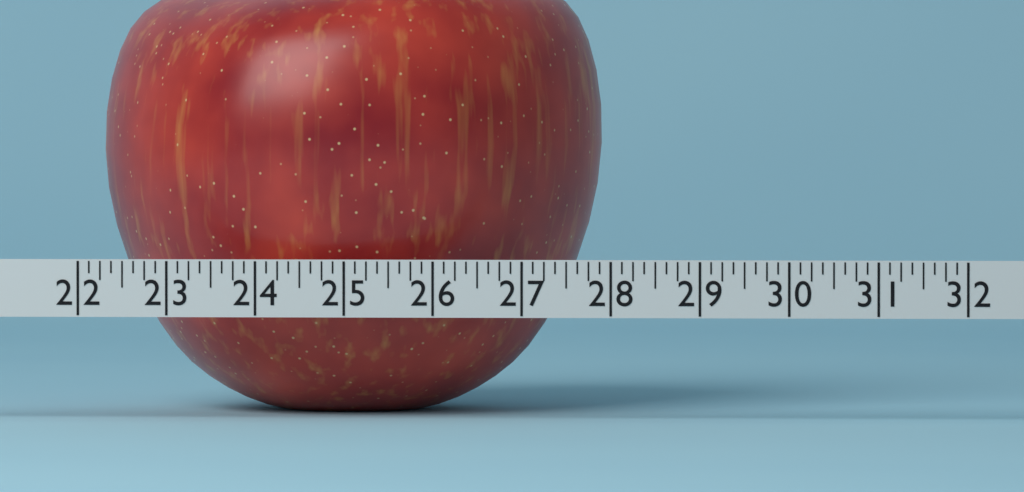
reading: 27.750 (no unit)
